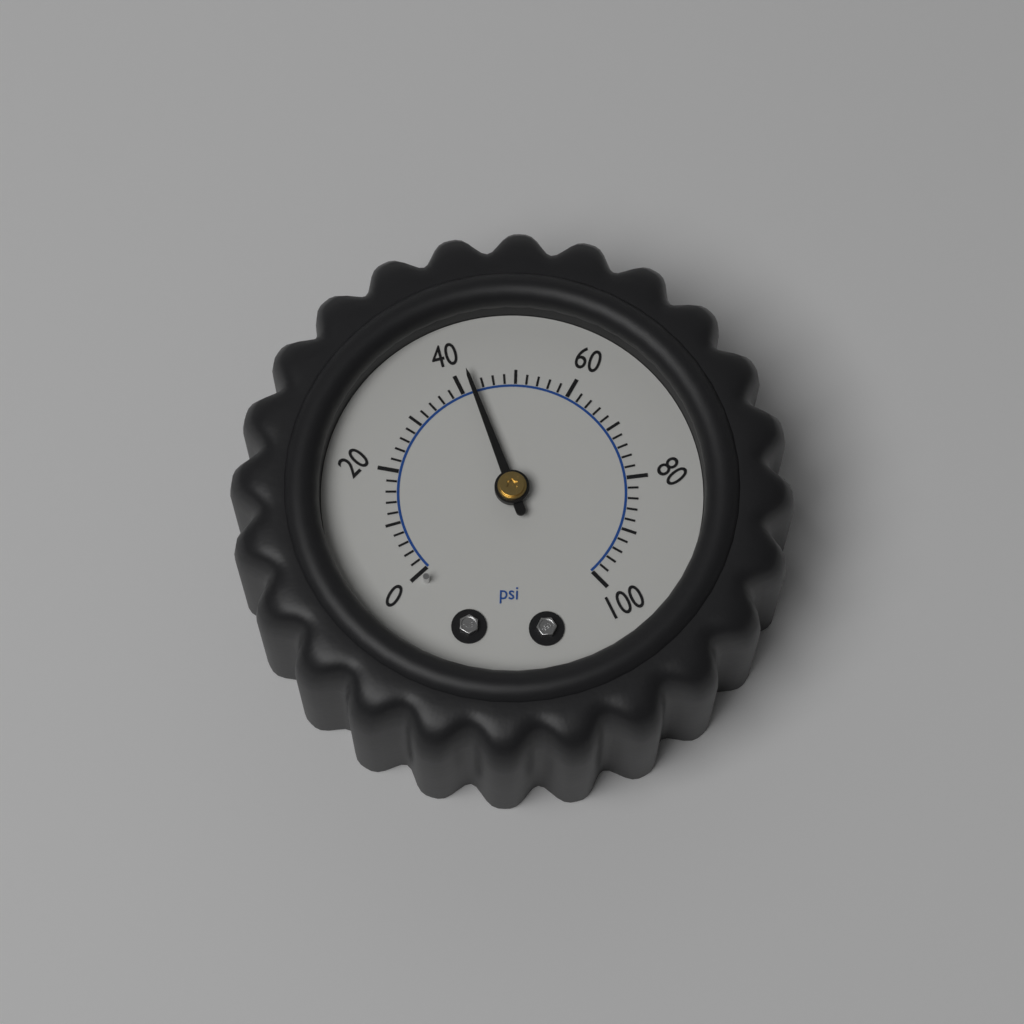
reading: 42 psi
